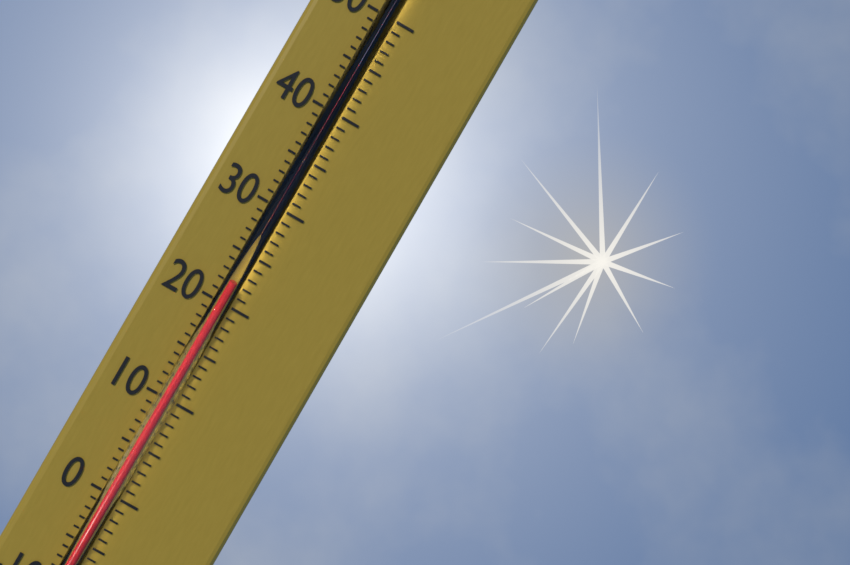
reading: 22 °C
